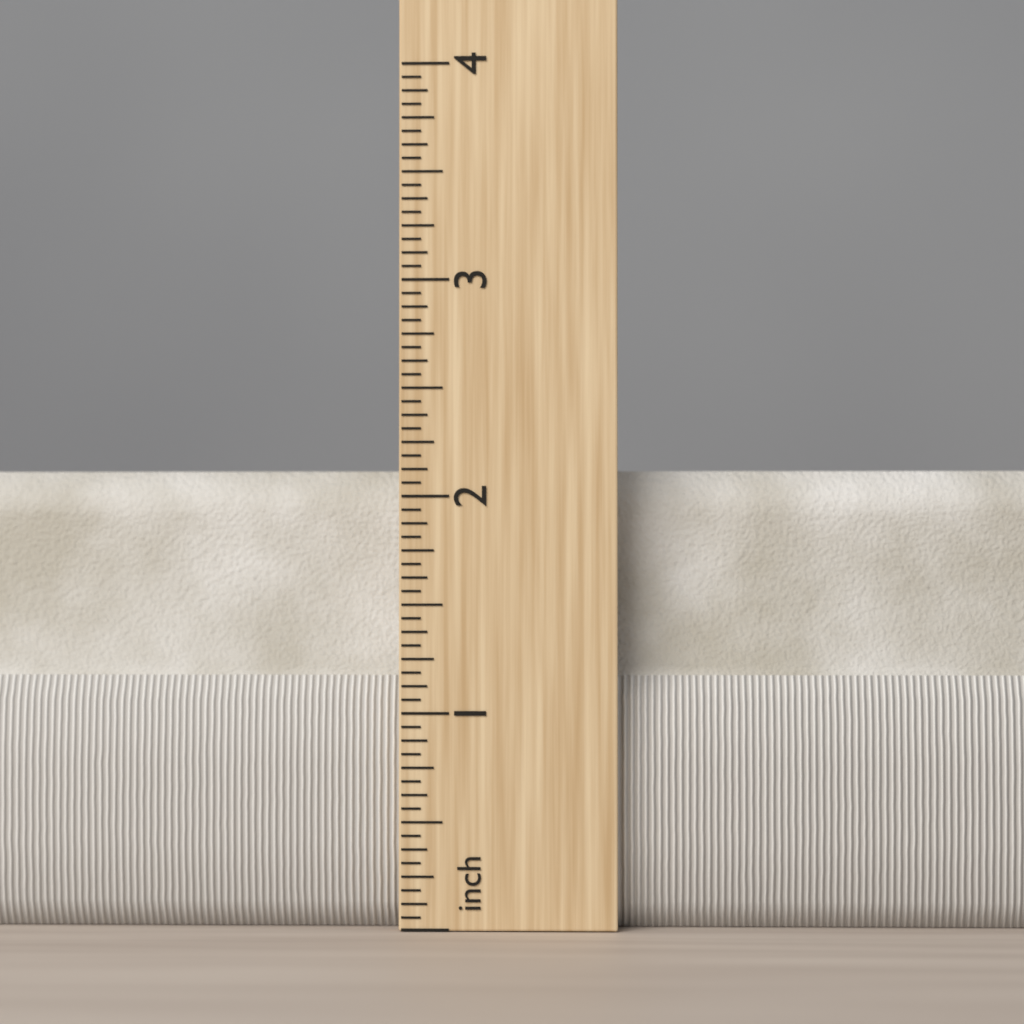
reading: 2.1250 in
